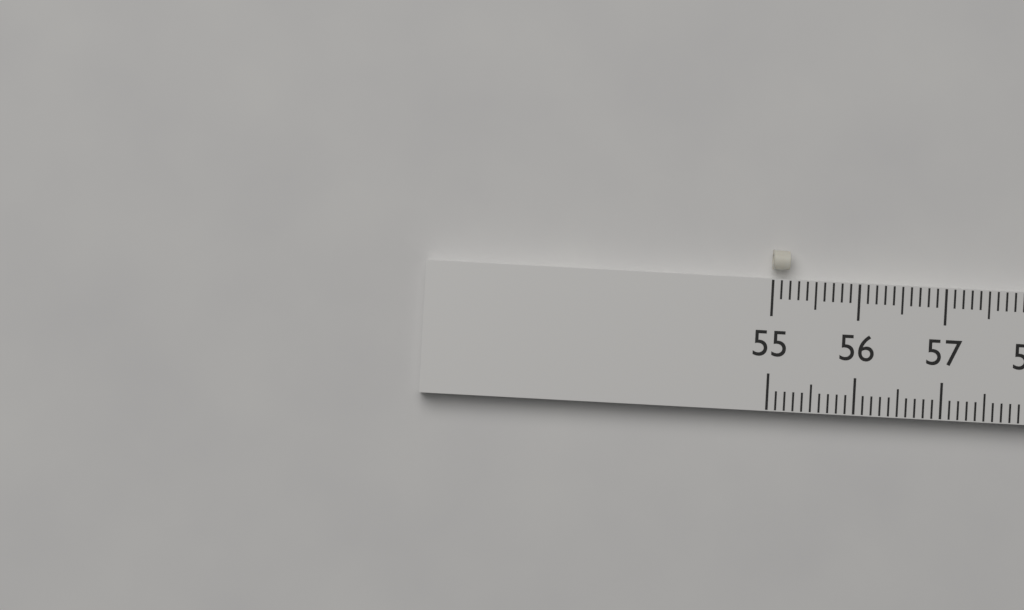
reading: 55.2 (no unit)
